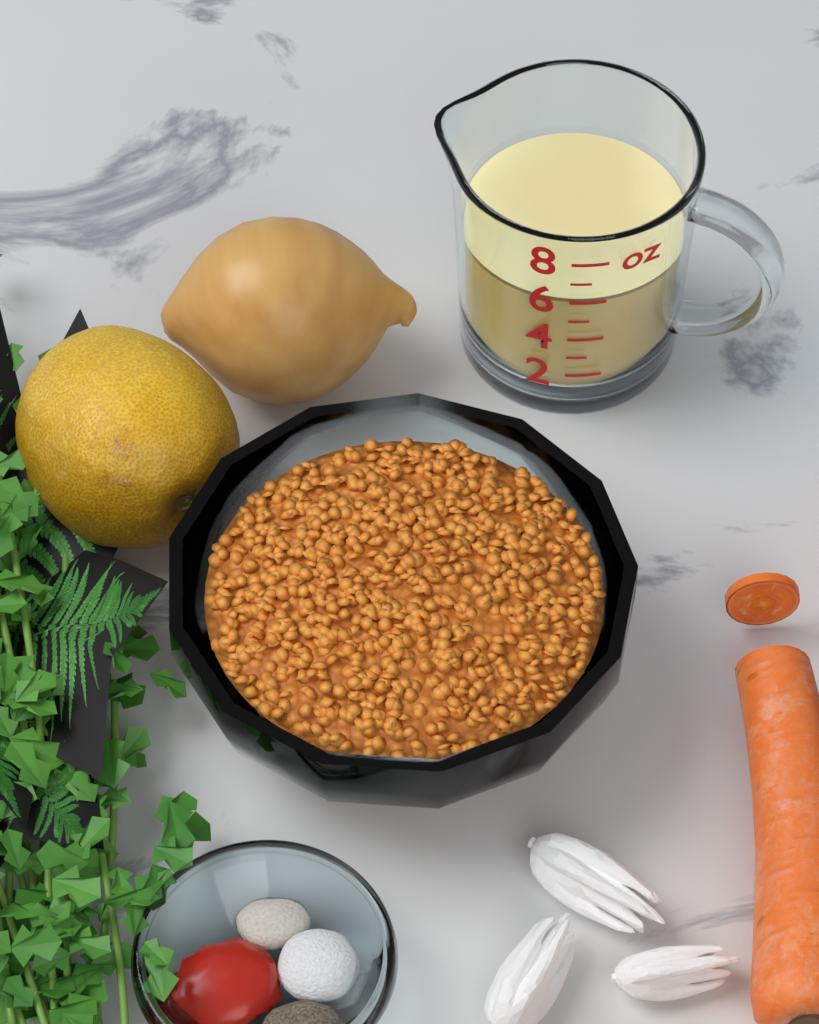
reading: 6 oz
